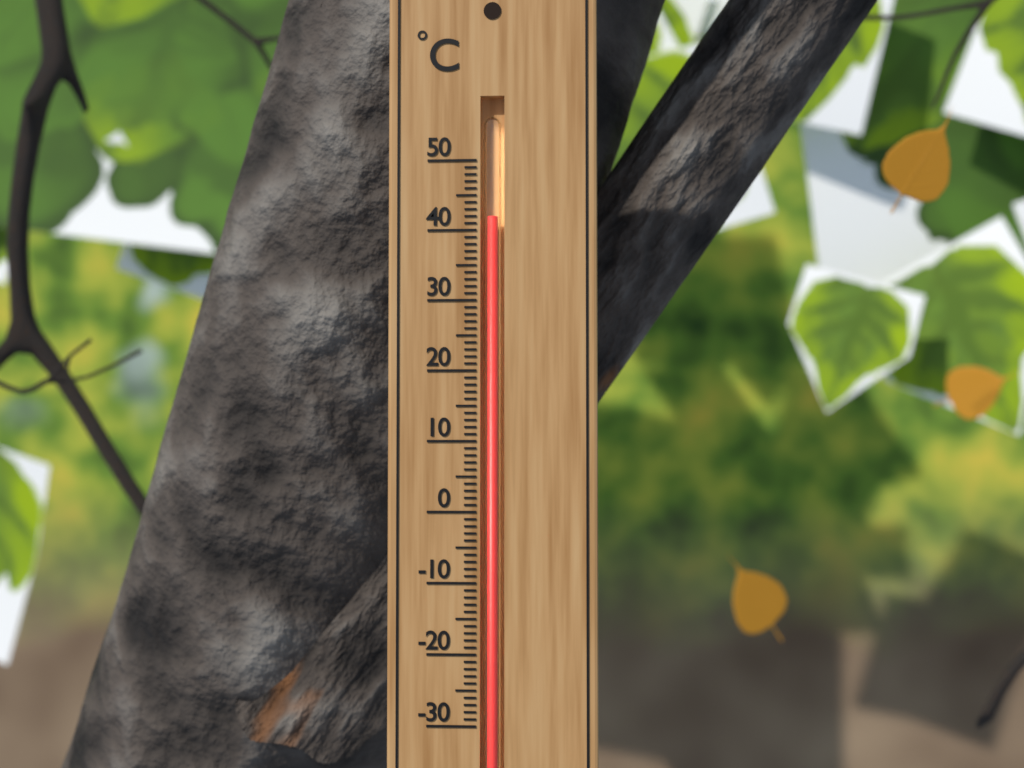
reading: 42 °C
